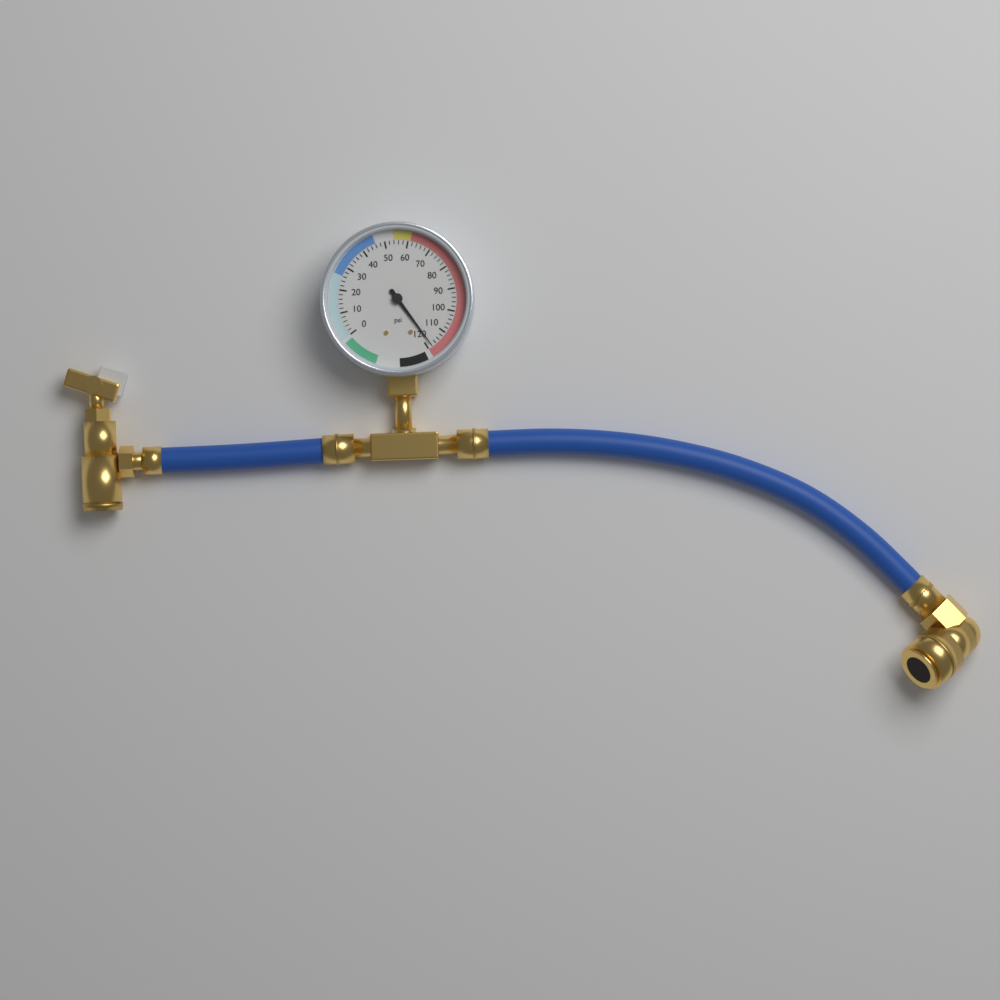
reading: 118 psi
